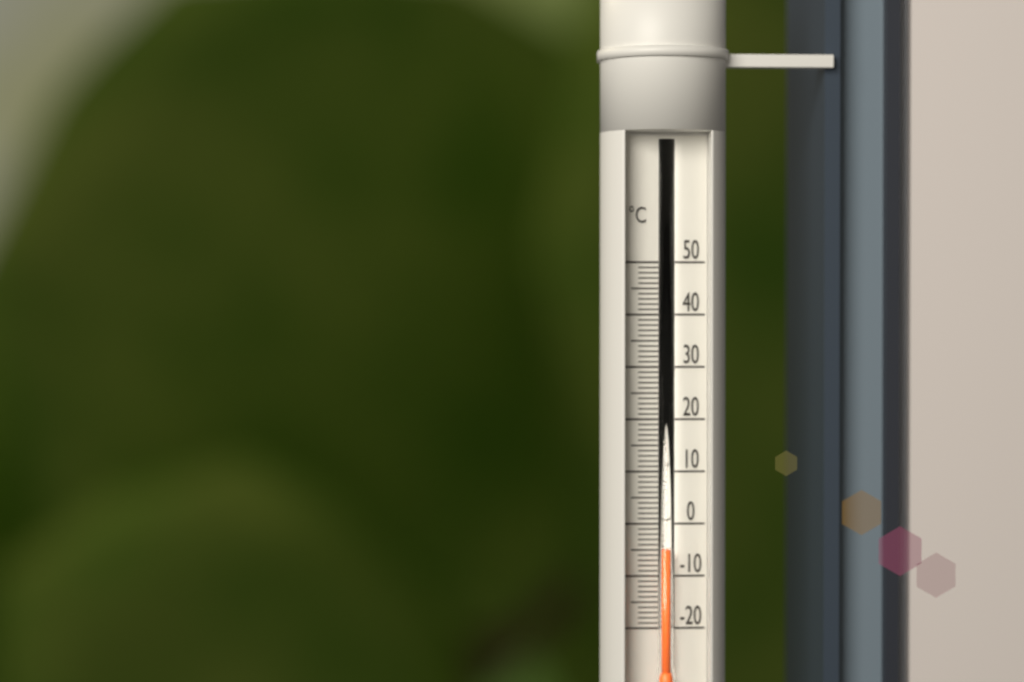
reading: -5 °C
